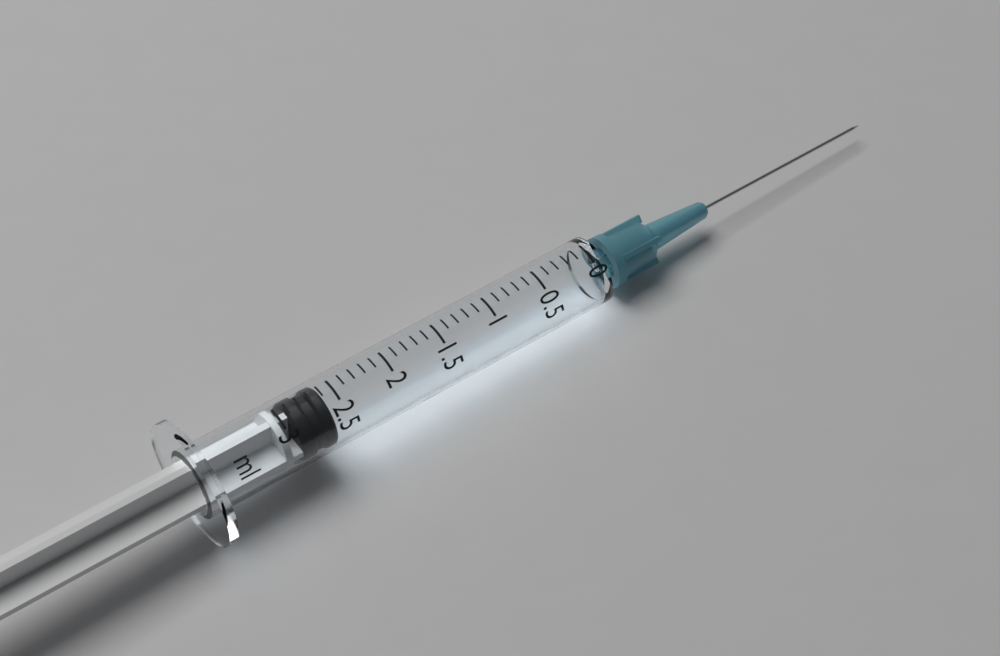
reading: 2.6 ml
